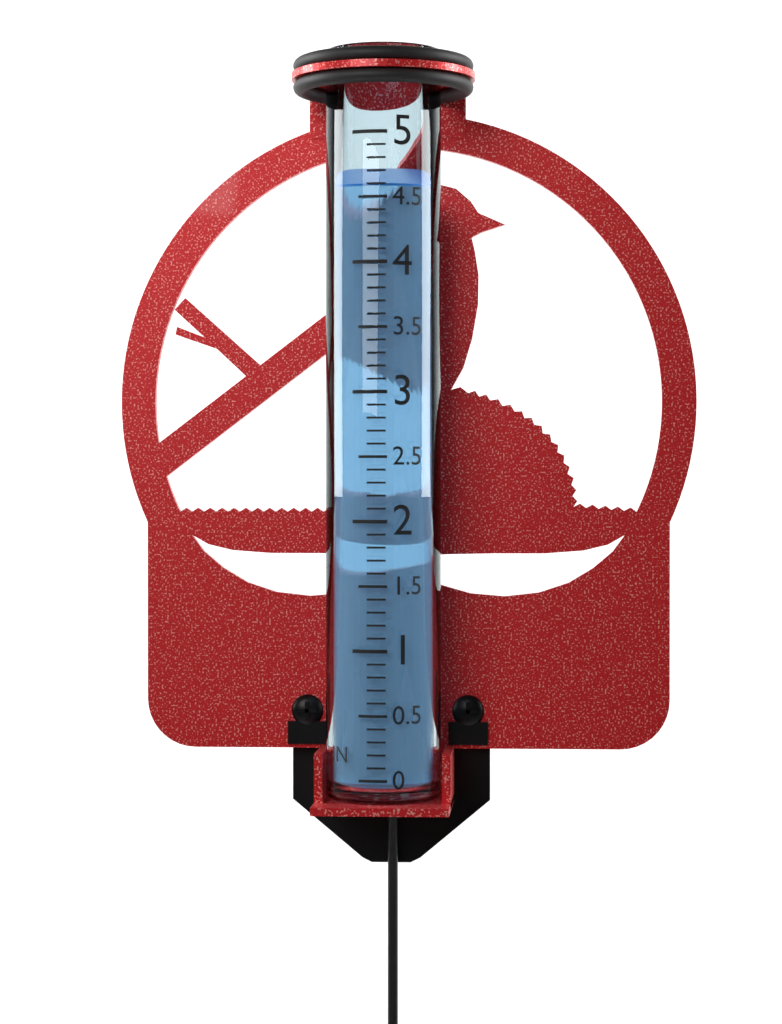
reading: 4.6 in
